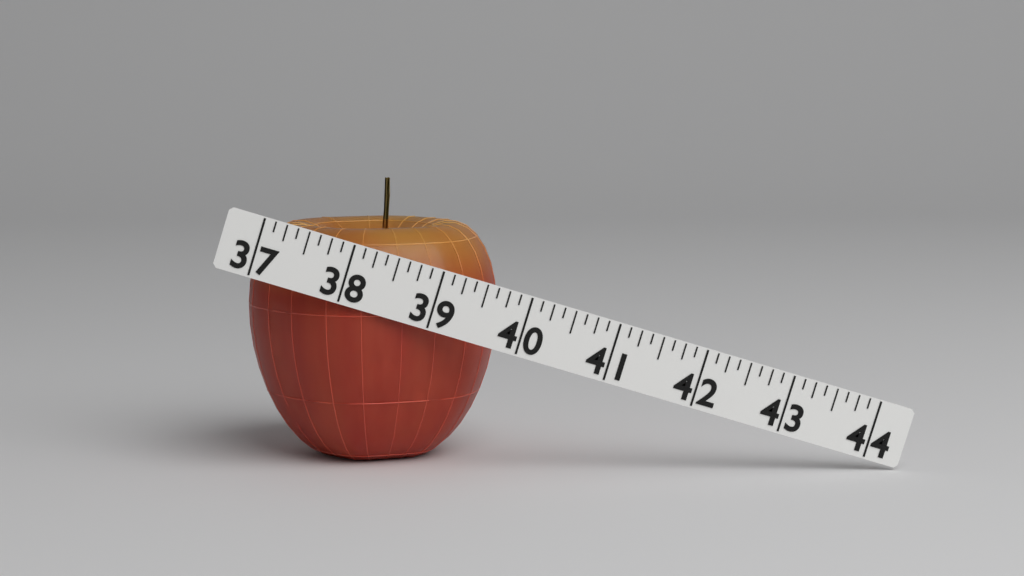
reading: 39.875 (no unit)
